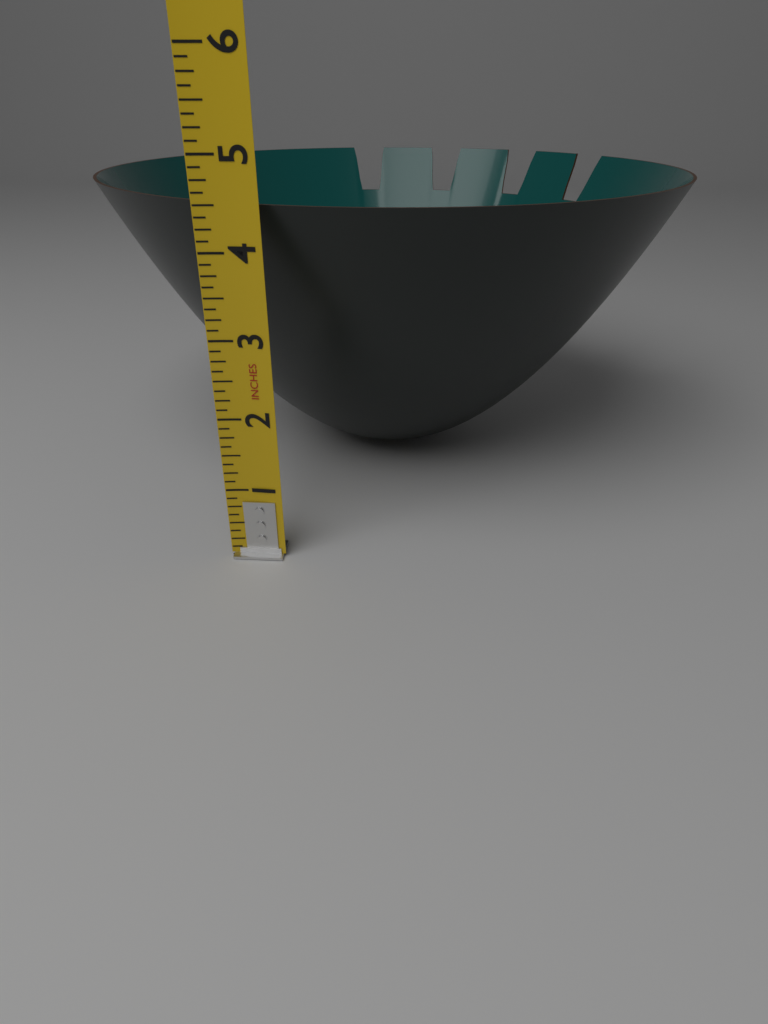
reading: 4.500 in
